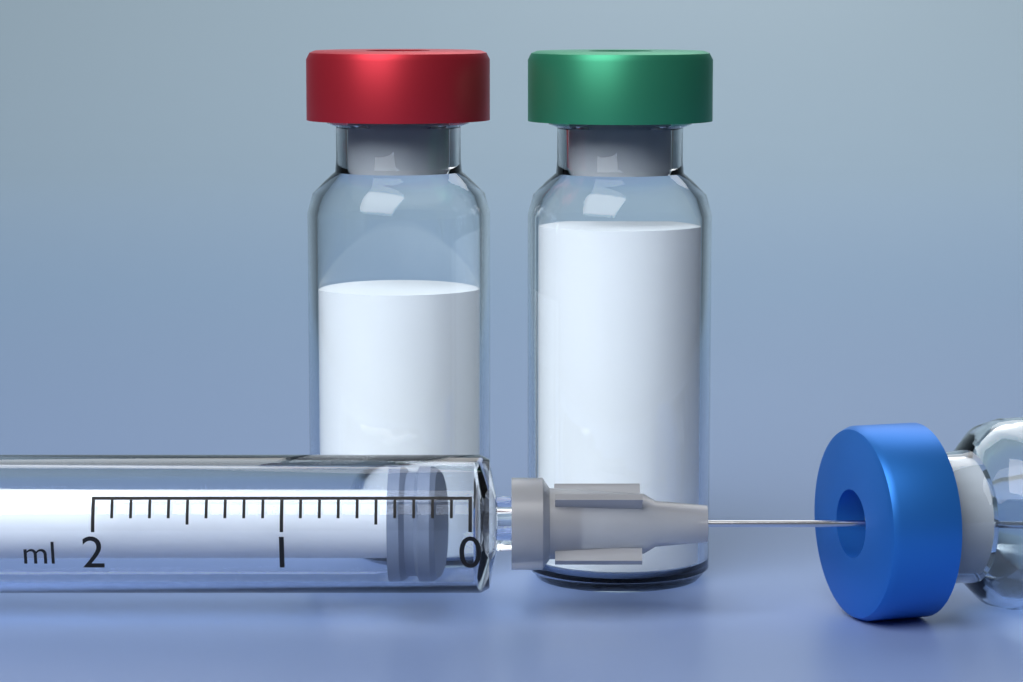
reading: 0.2 ml
